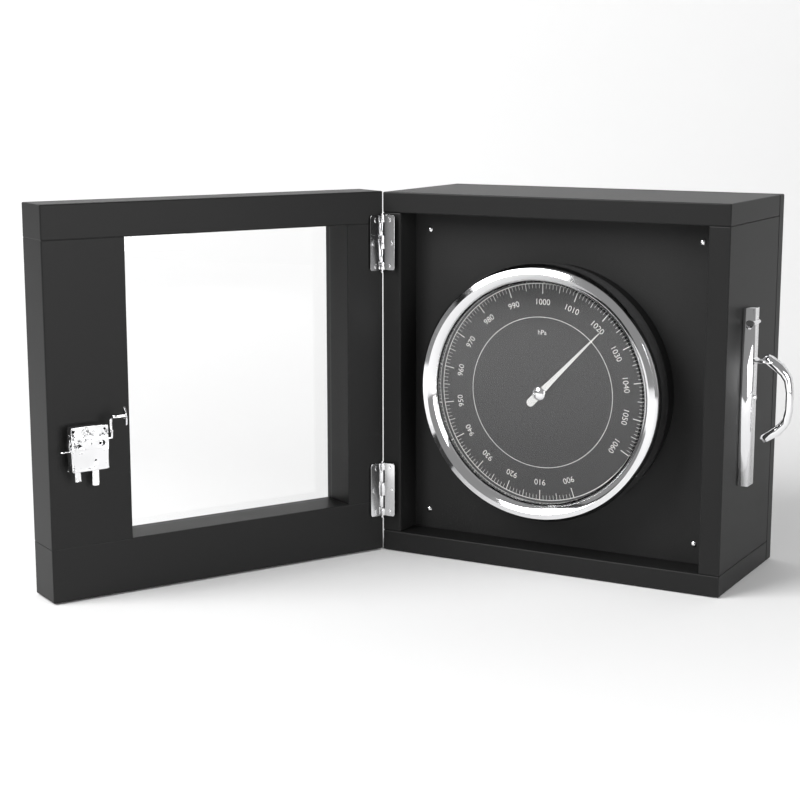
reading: 1022 hPa
